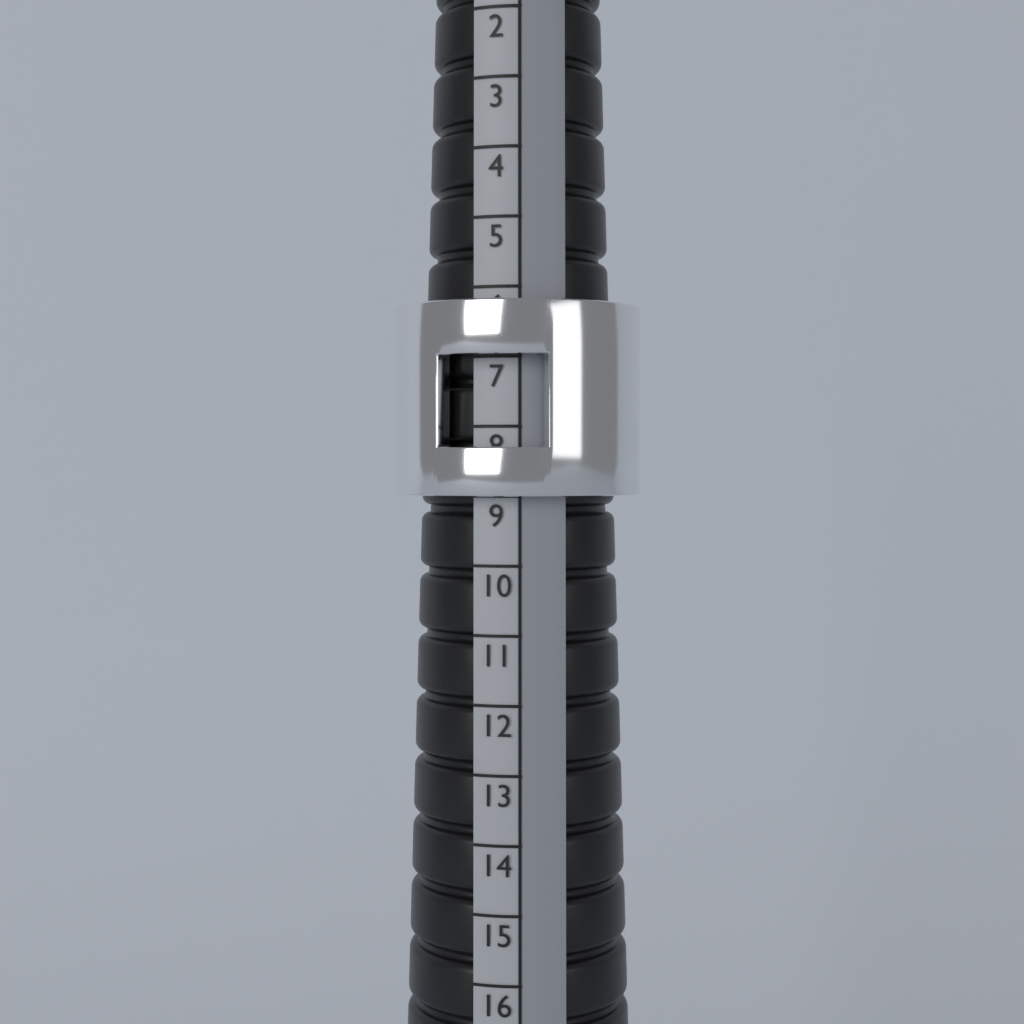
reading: 9 (no unit)
